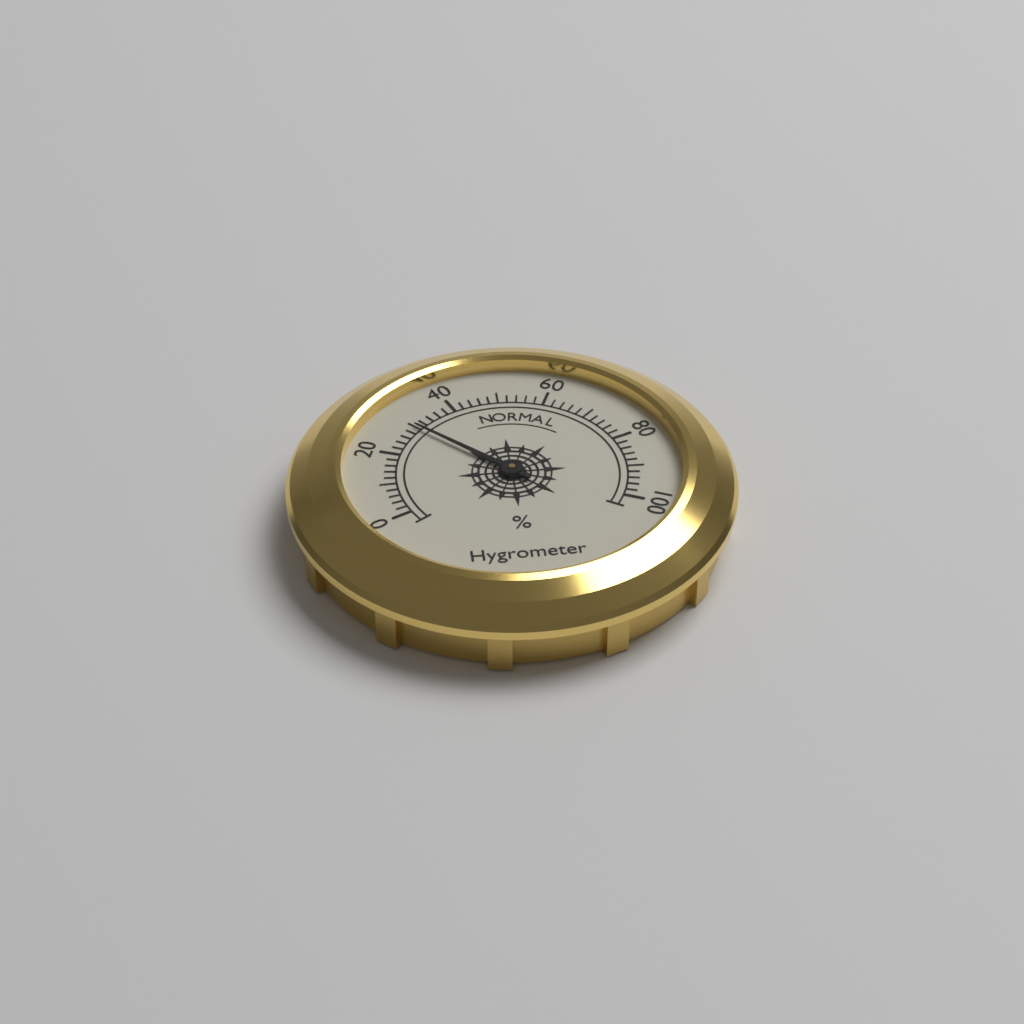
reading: 30 %
